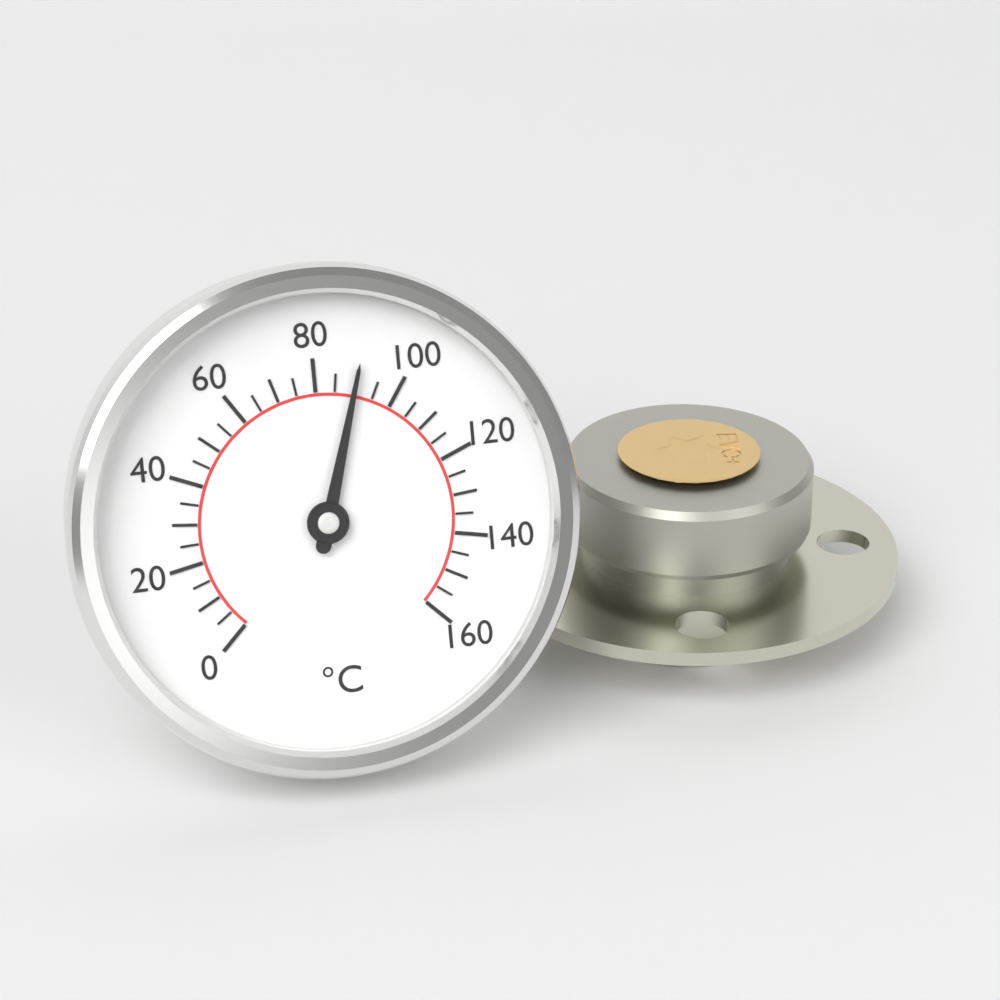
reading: 90 °C
